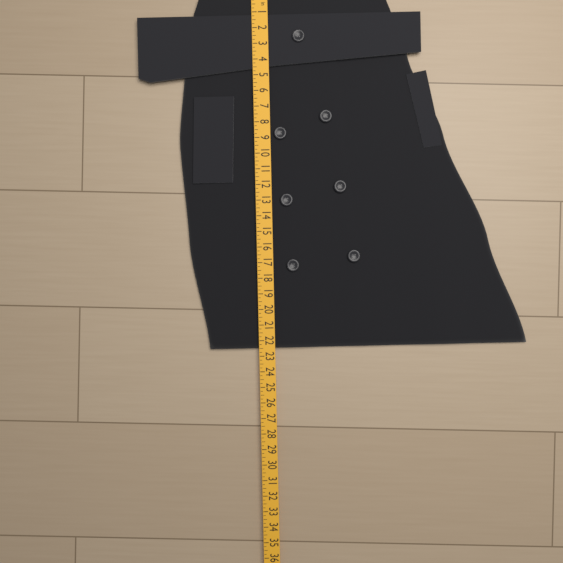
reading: 22.50 in
